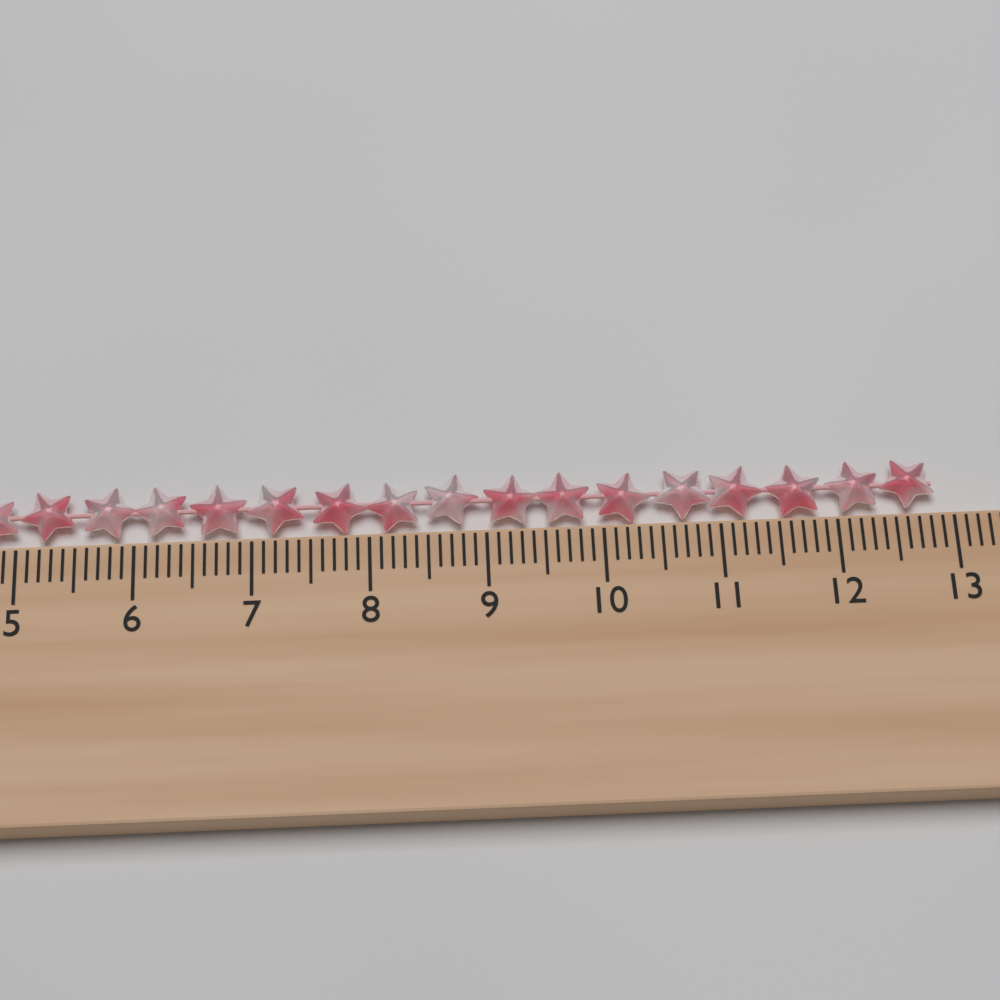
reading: 12.9 cm
